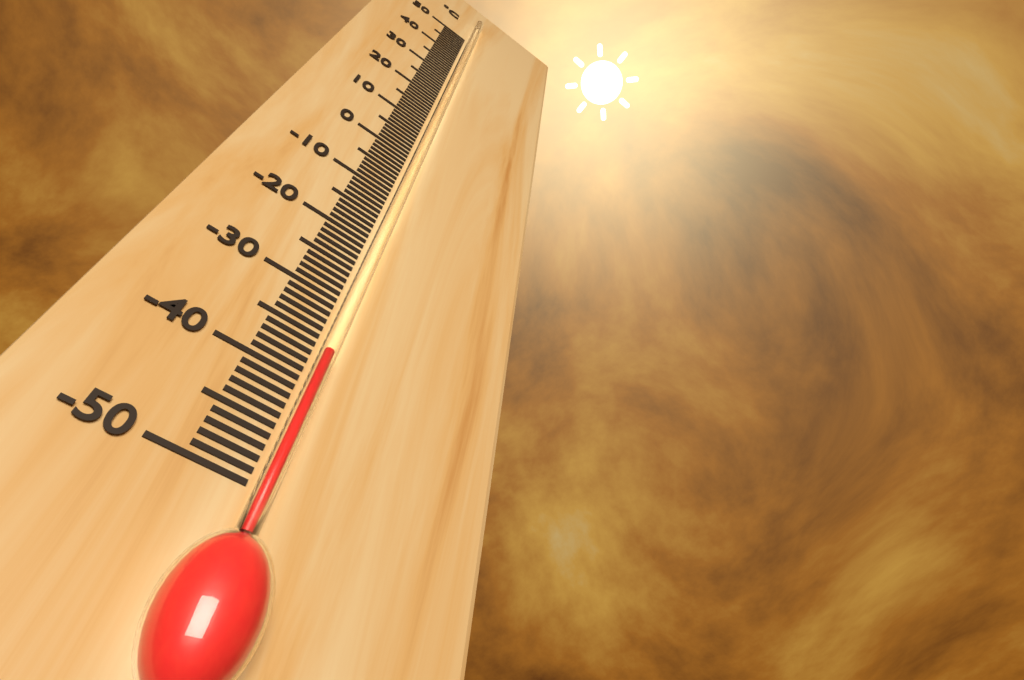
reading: -37 °C
